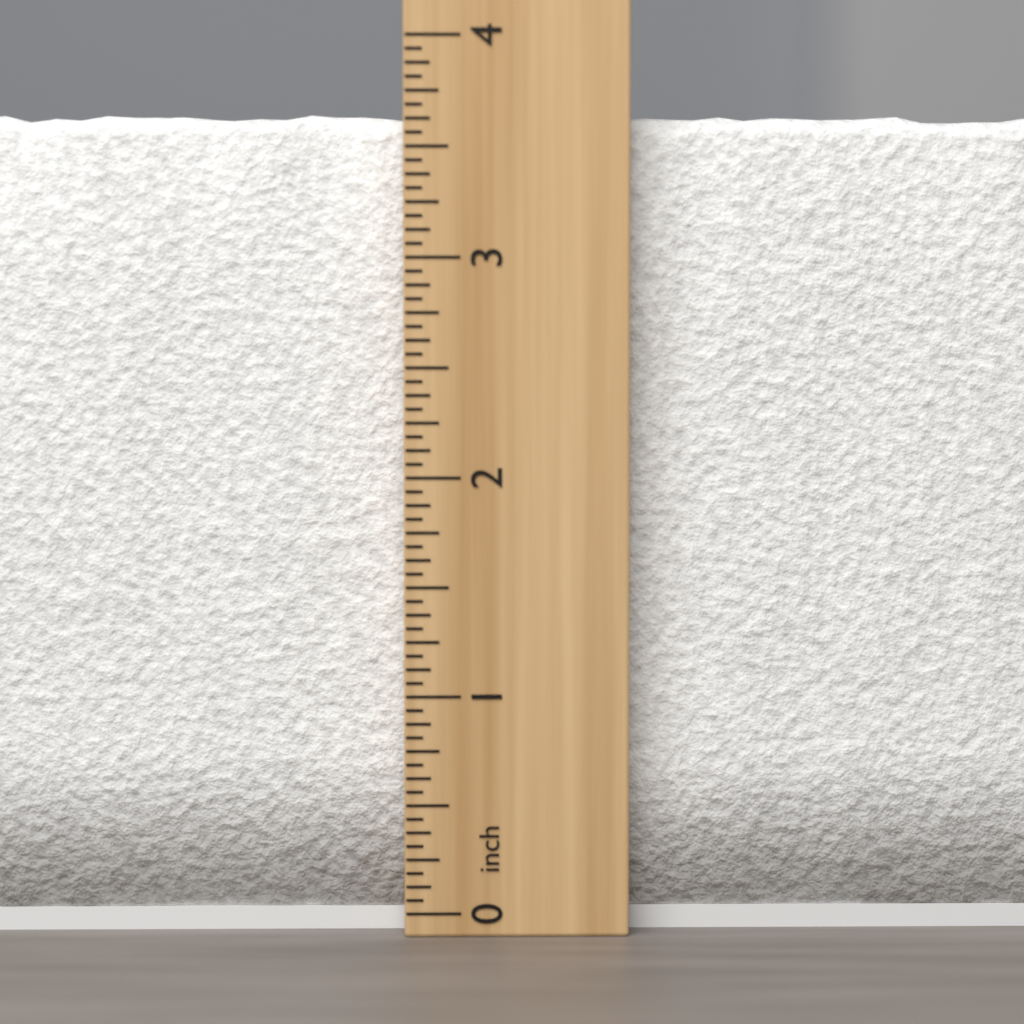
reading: 3.6875 inch
